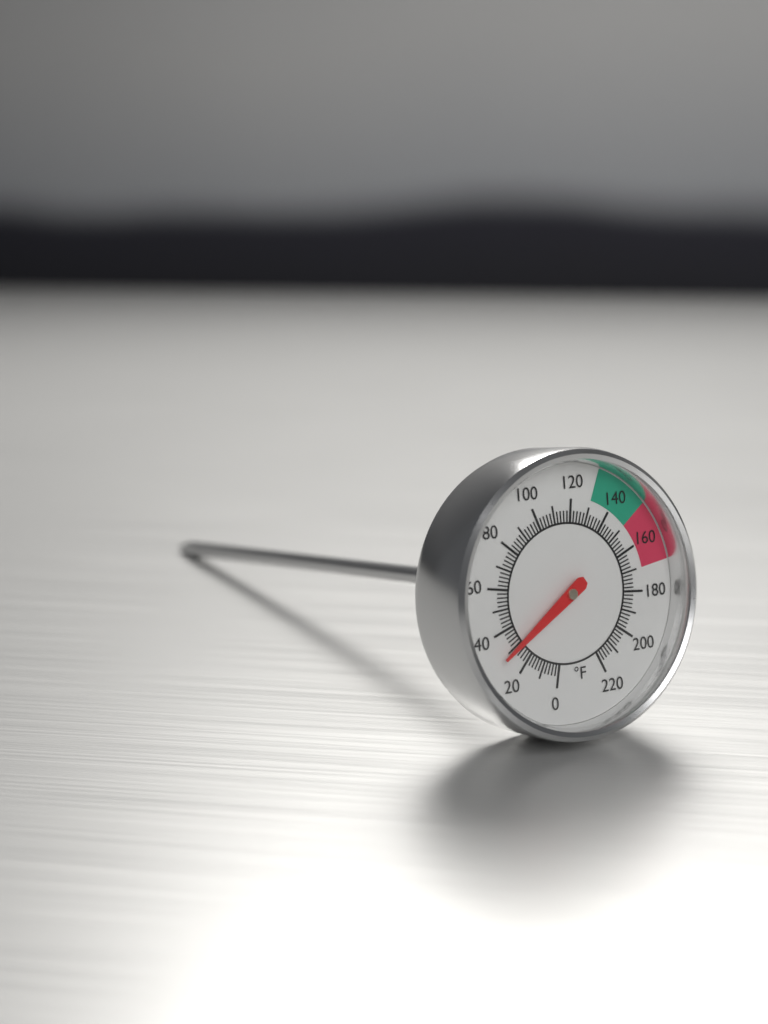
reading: 30 °F
